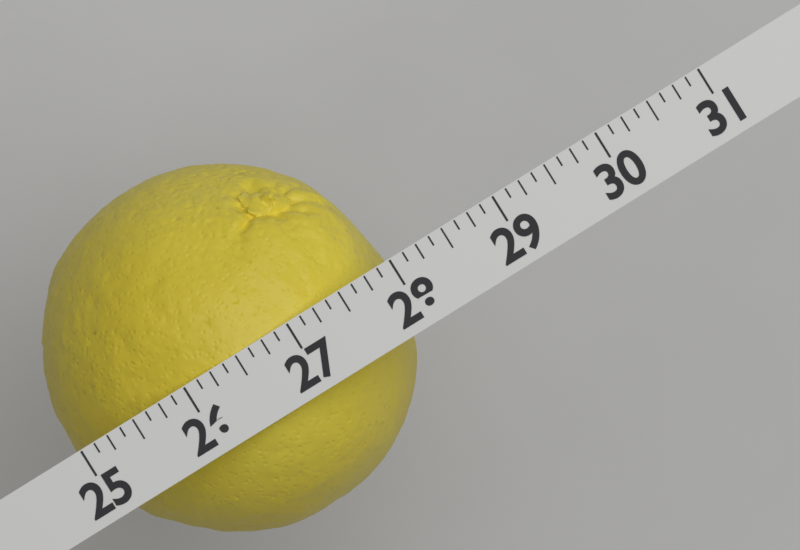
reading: 28.000 (no unit)
